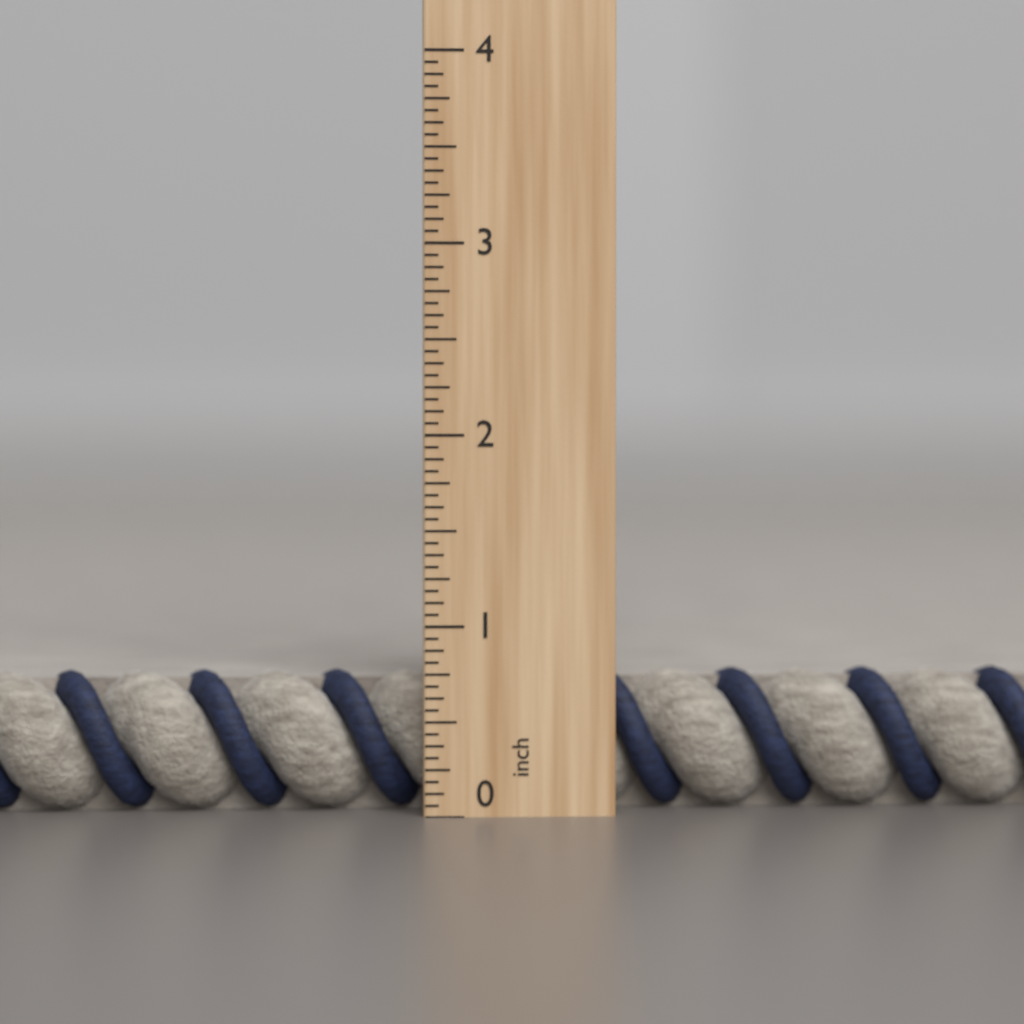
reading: 0.7500 inch
